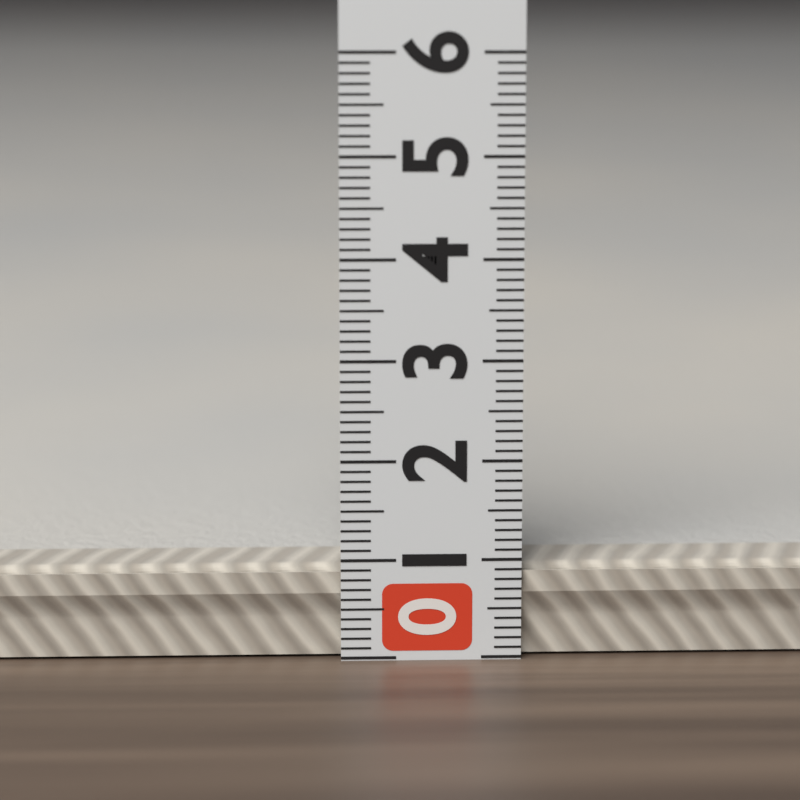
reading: 0.9 (no unit)
